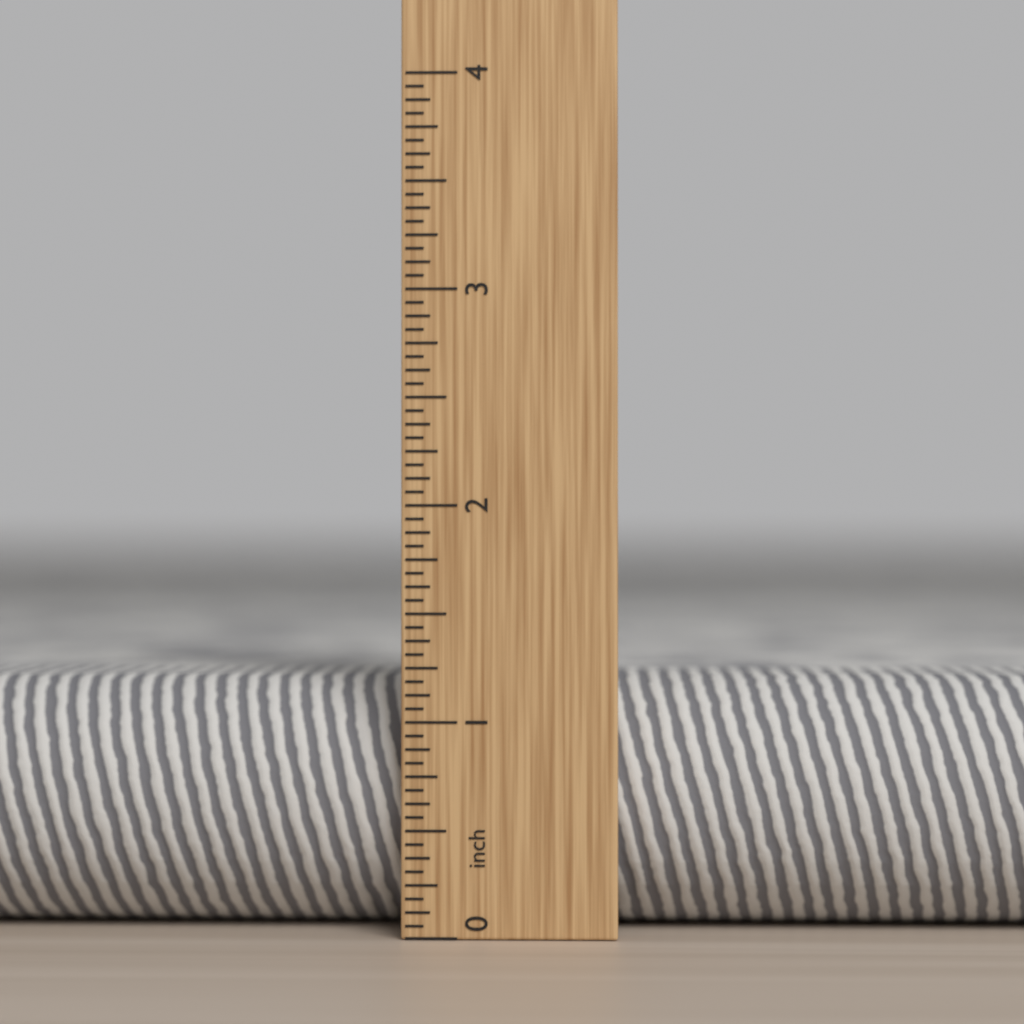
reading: 1.1875 in
